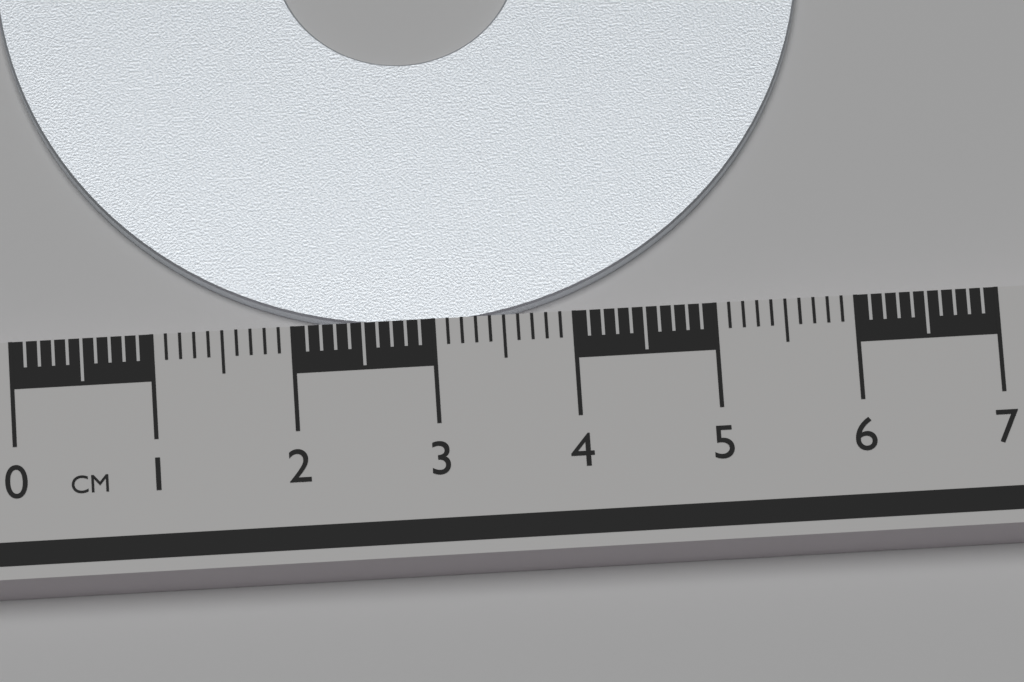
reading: 5.8 cm
